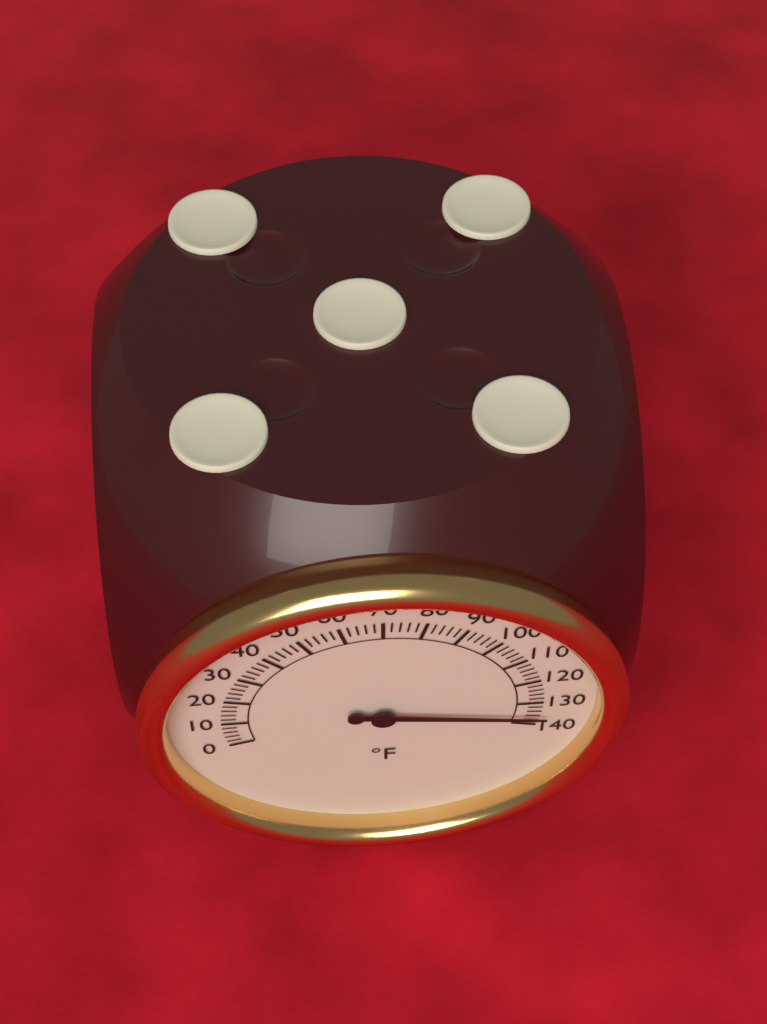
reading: 136 °F
